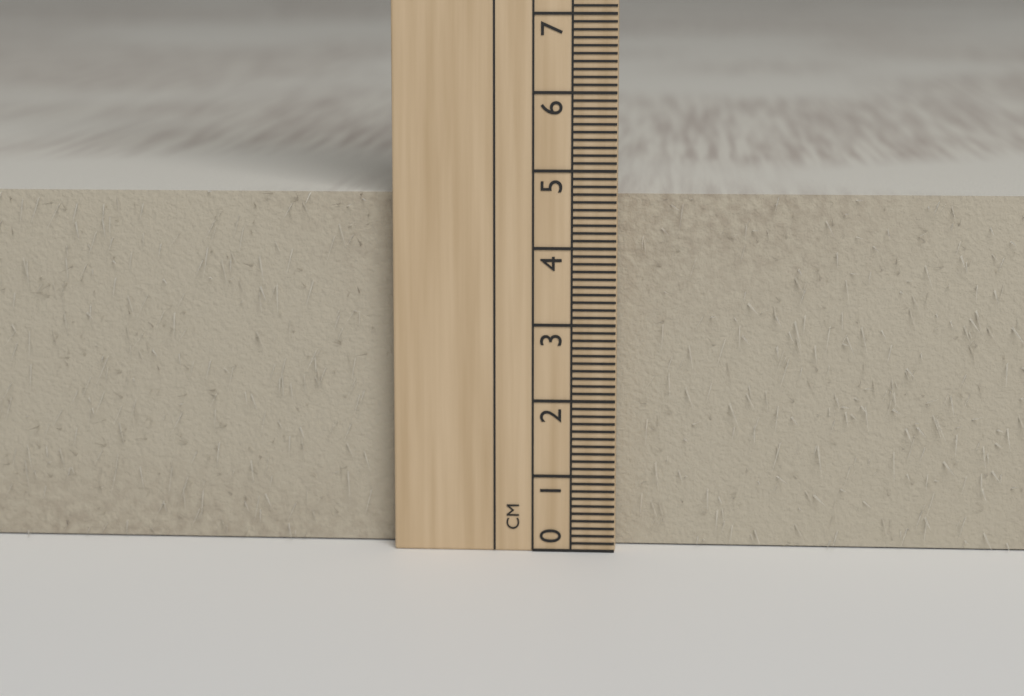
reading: 4.7 cm
